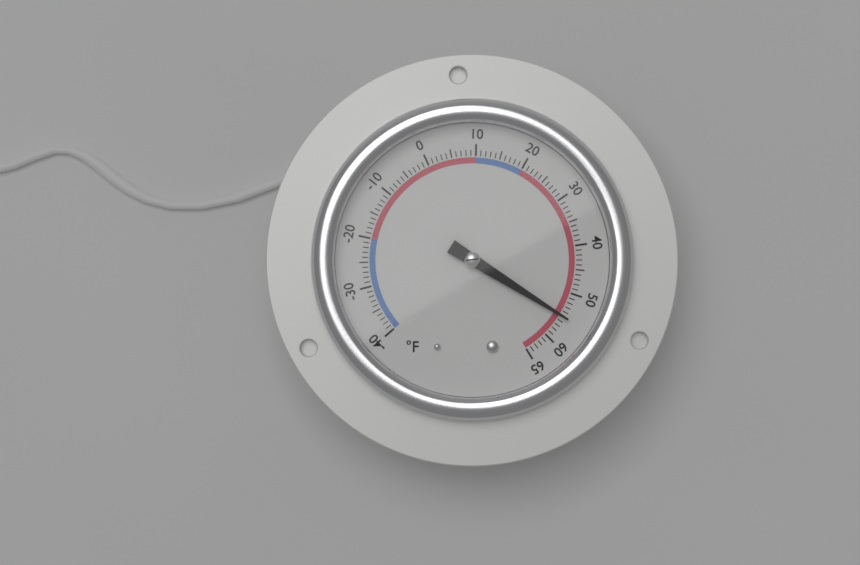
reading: 55 °F
